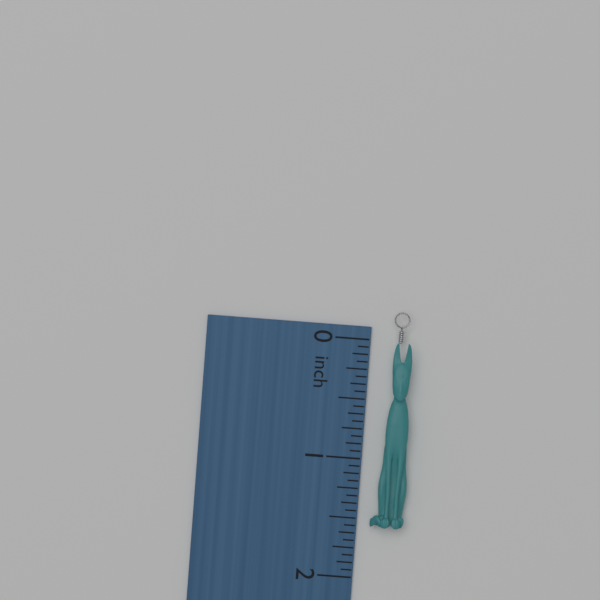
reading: 1.5625 inch
